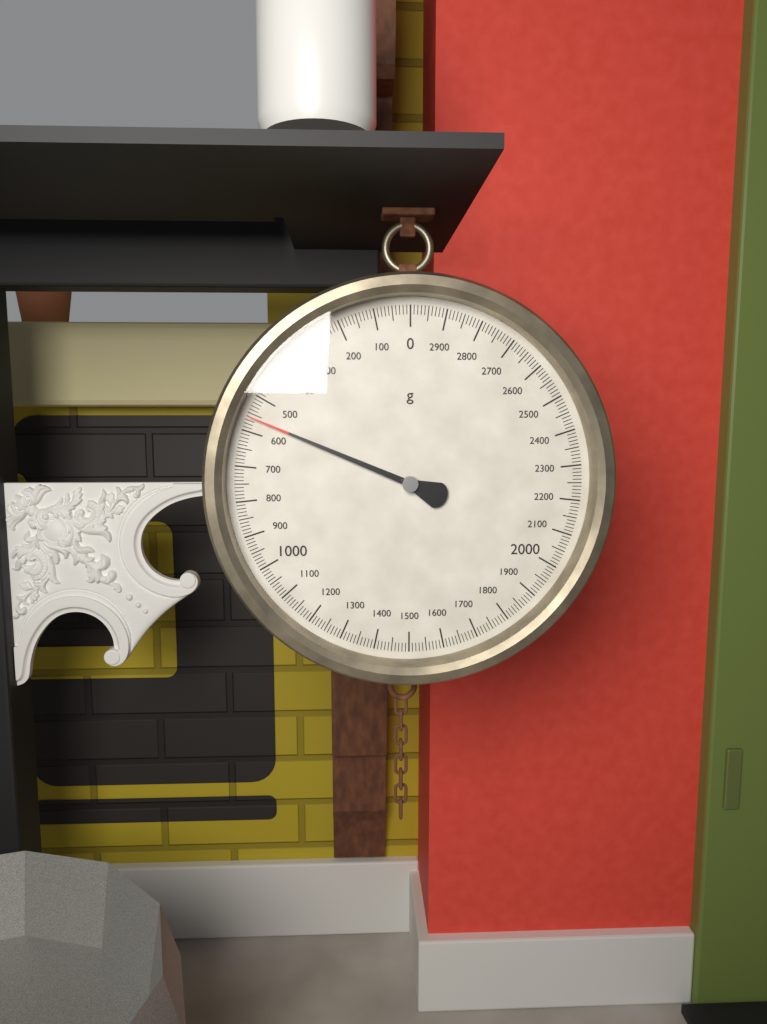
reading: 560 g
